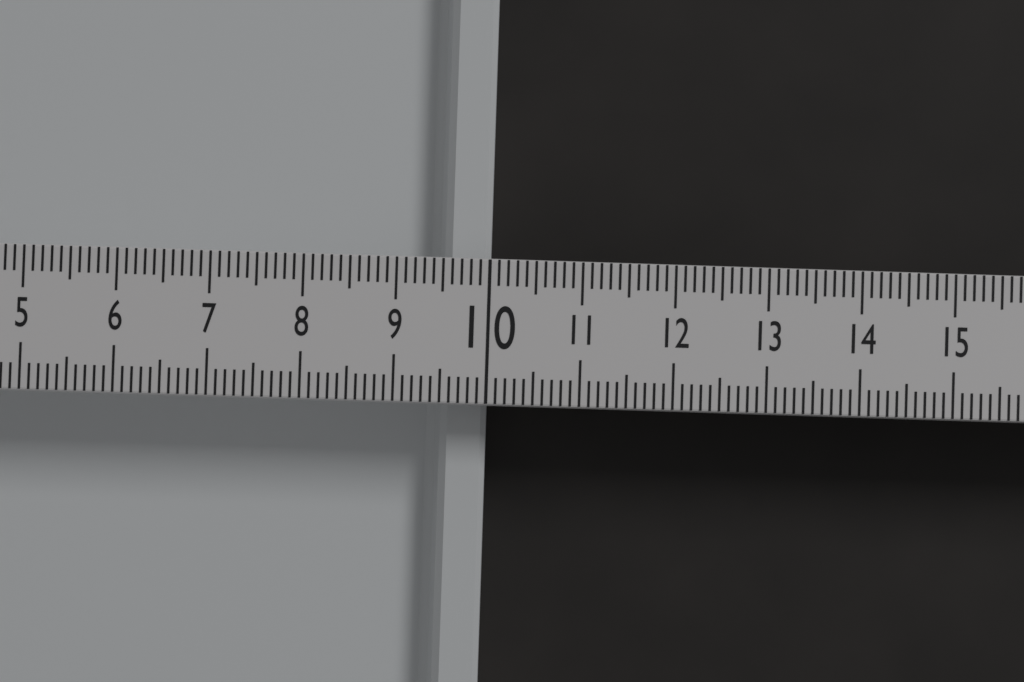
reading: 10.0 (no unit)
